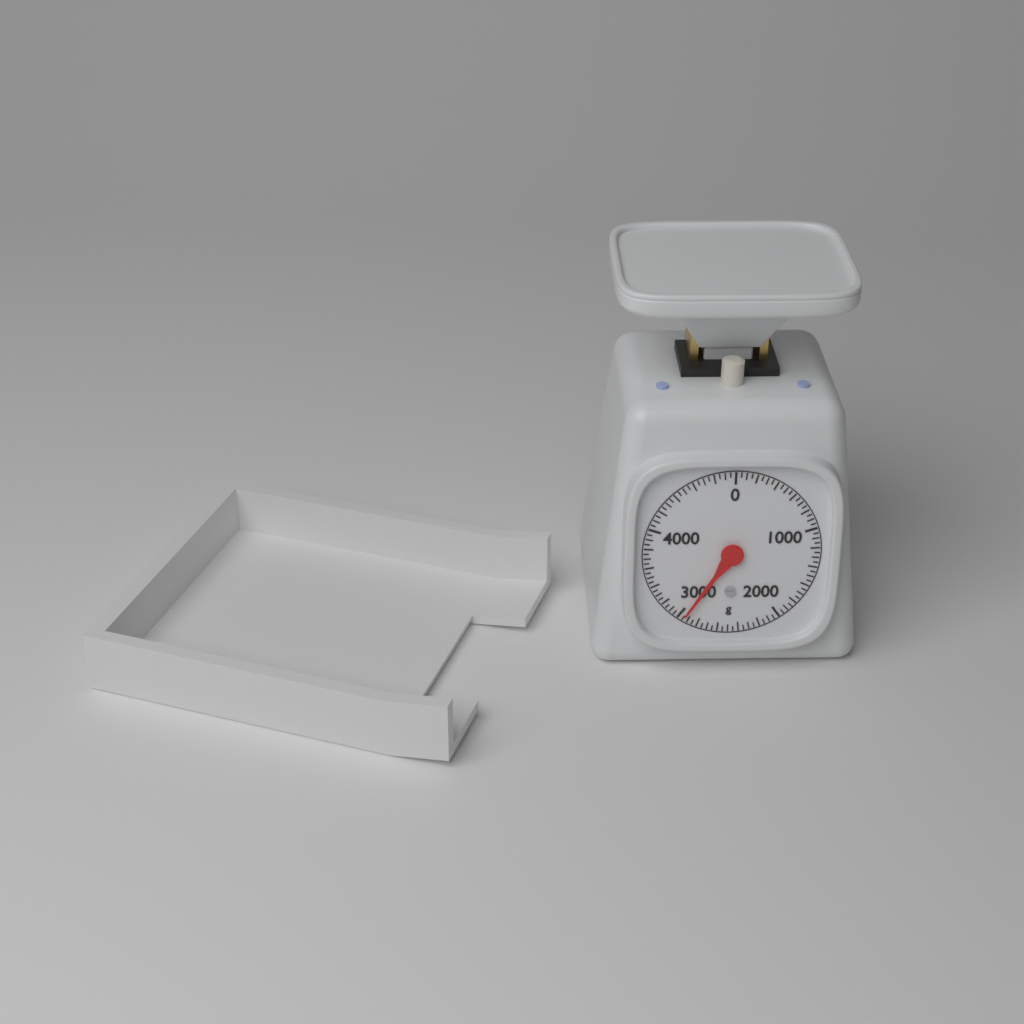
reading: 2950 g
